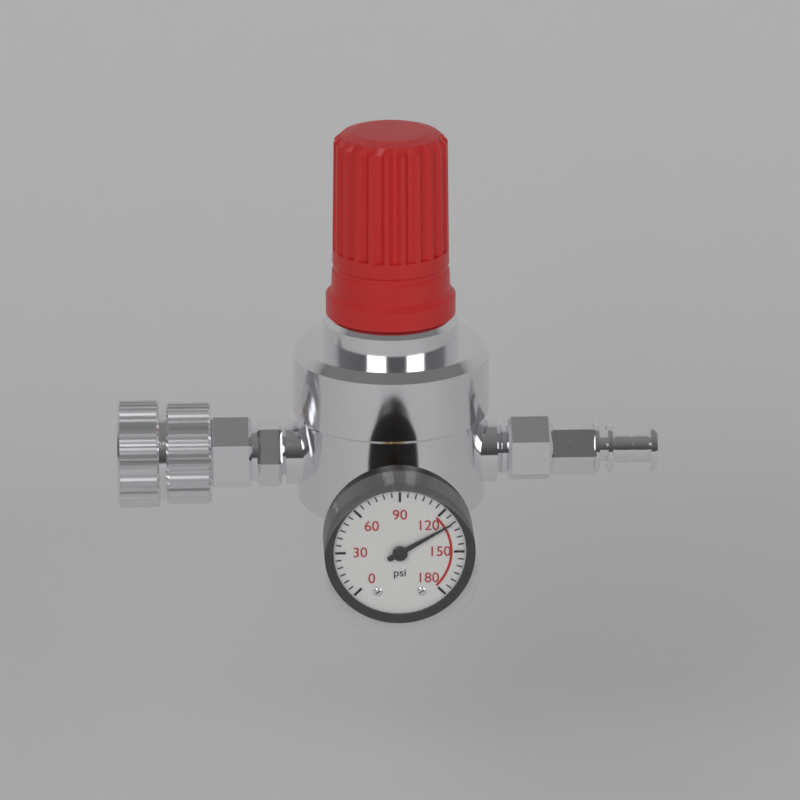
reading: 130 psi
